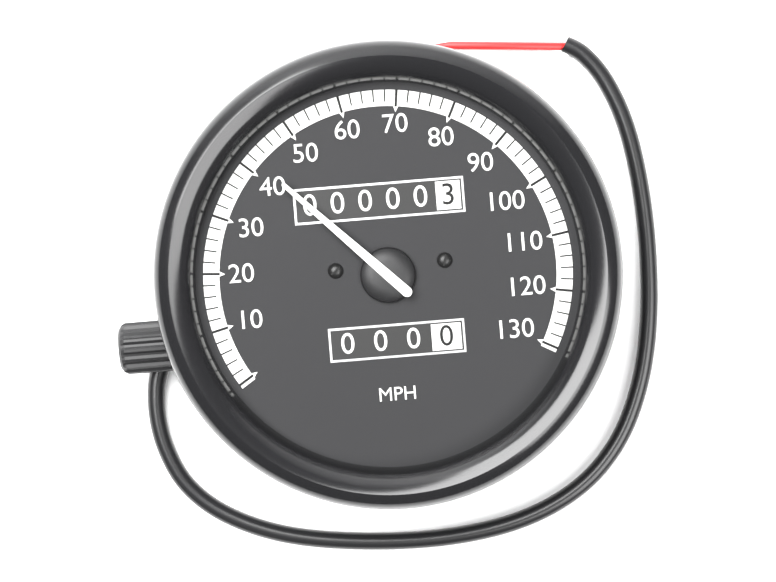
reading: 42 MPH
